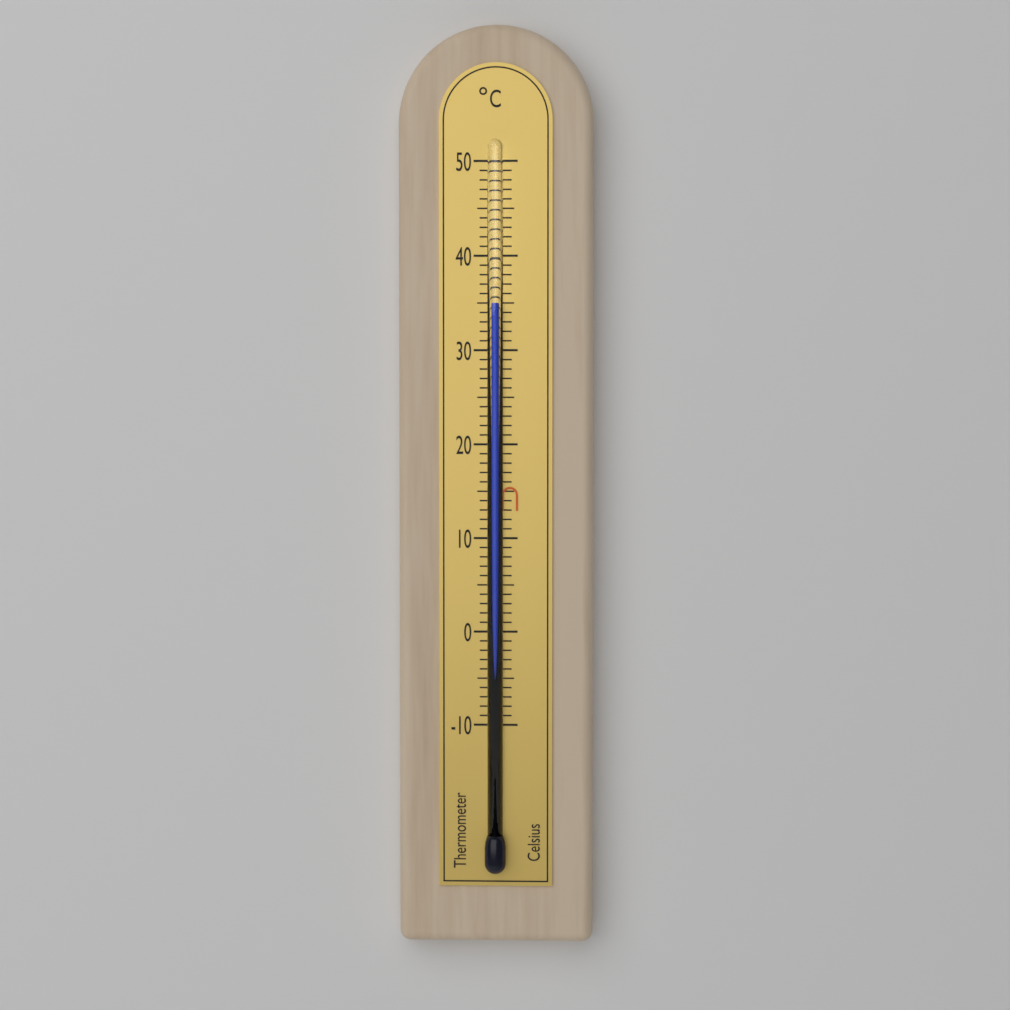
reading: 35 °C
